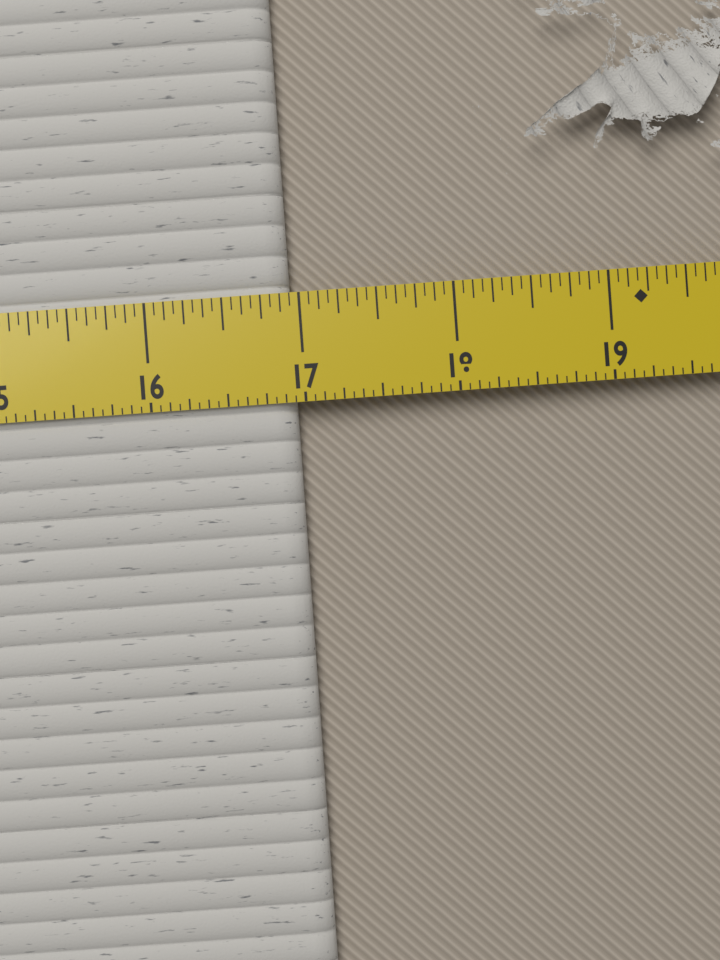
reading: 16.9375 in
